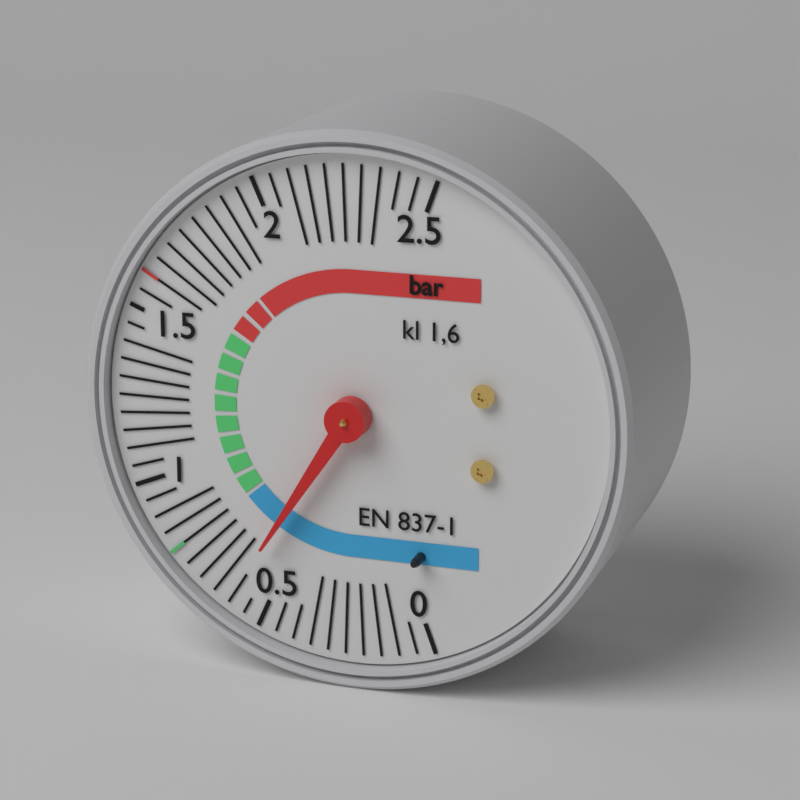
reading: 0.60 bar
